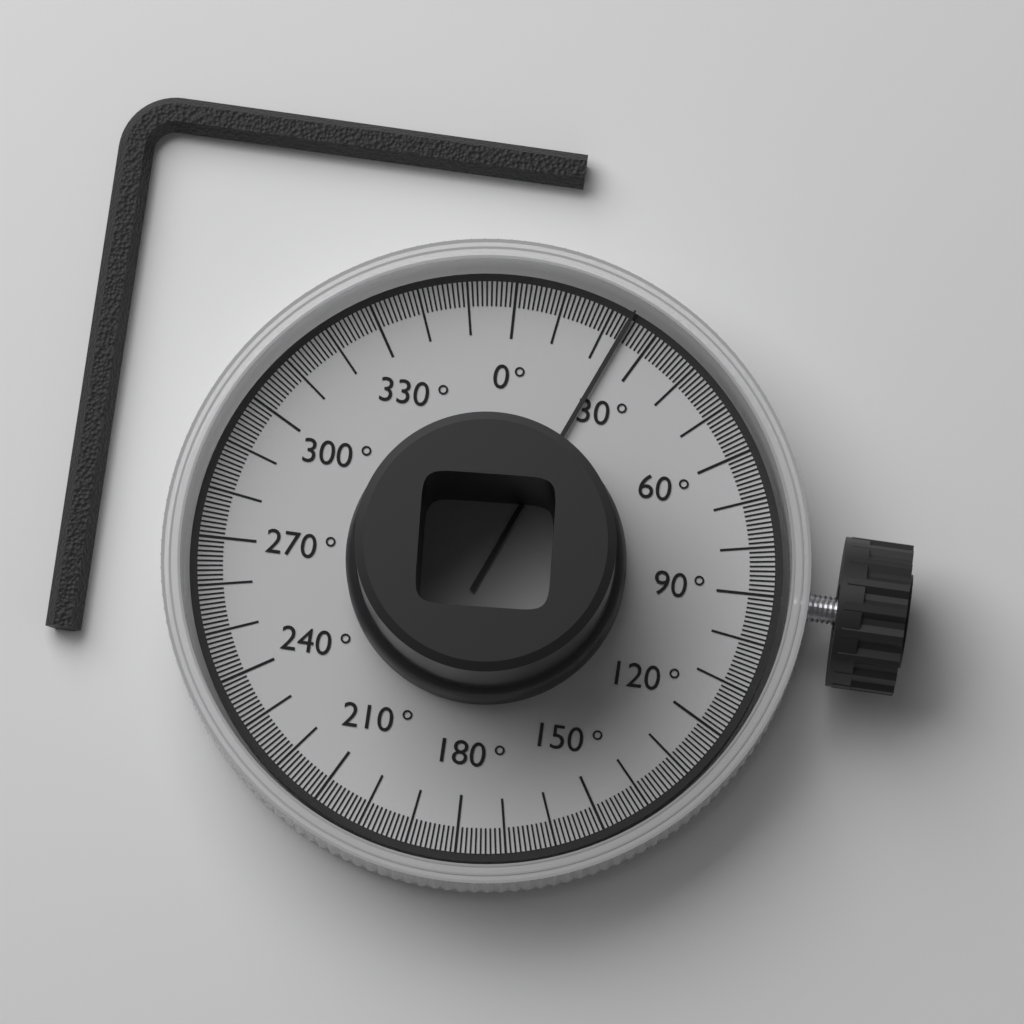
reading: 24 °
